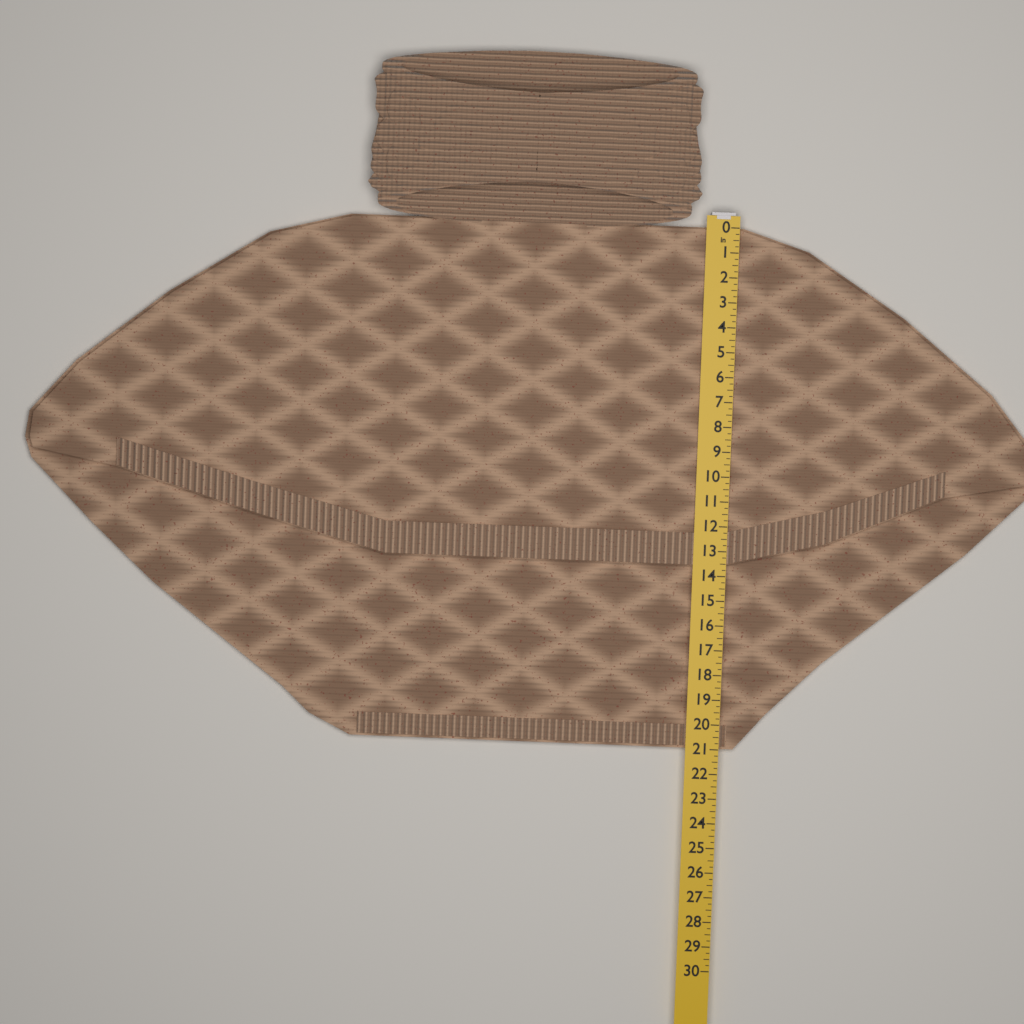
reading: 21.00 in
